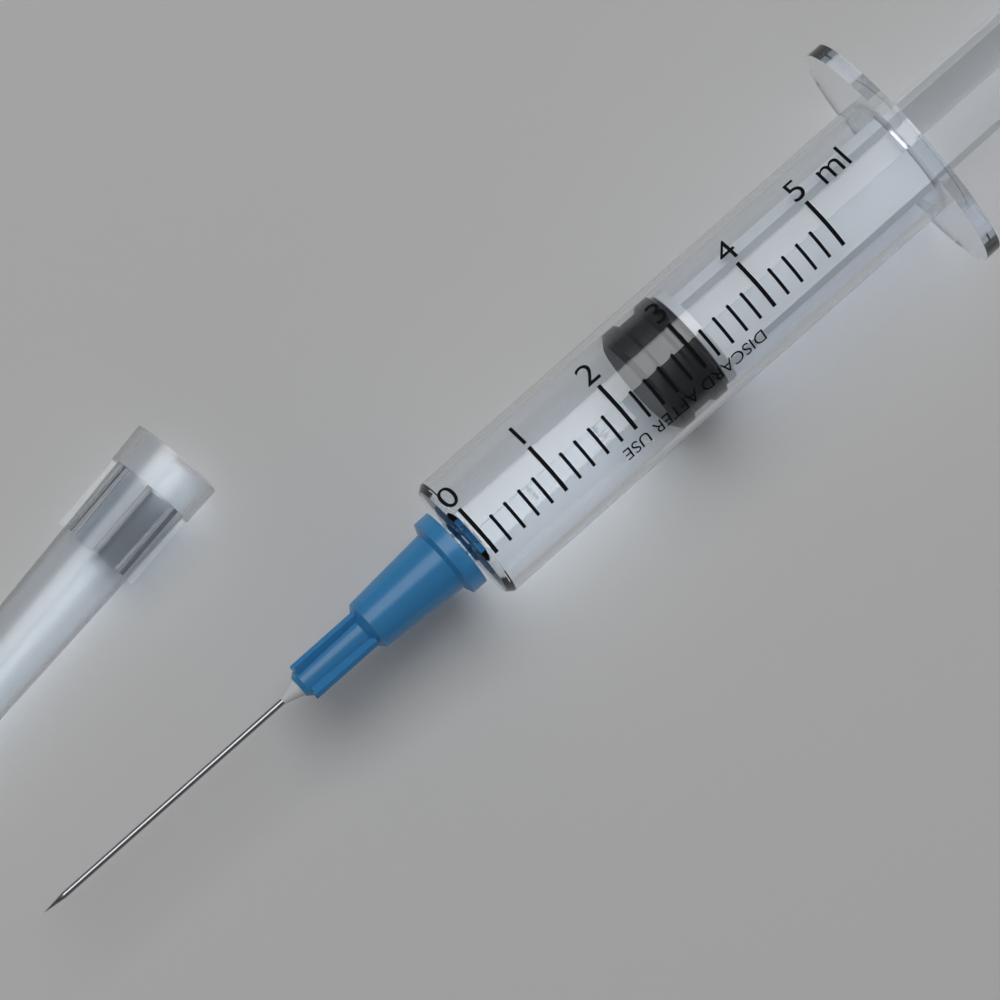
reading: 2.4 ml
